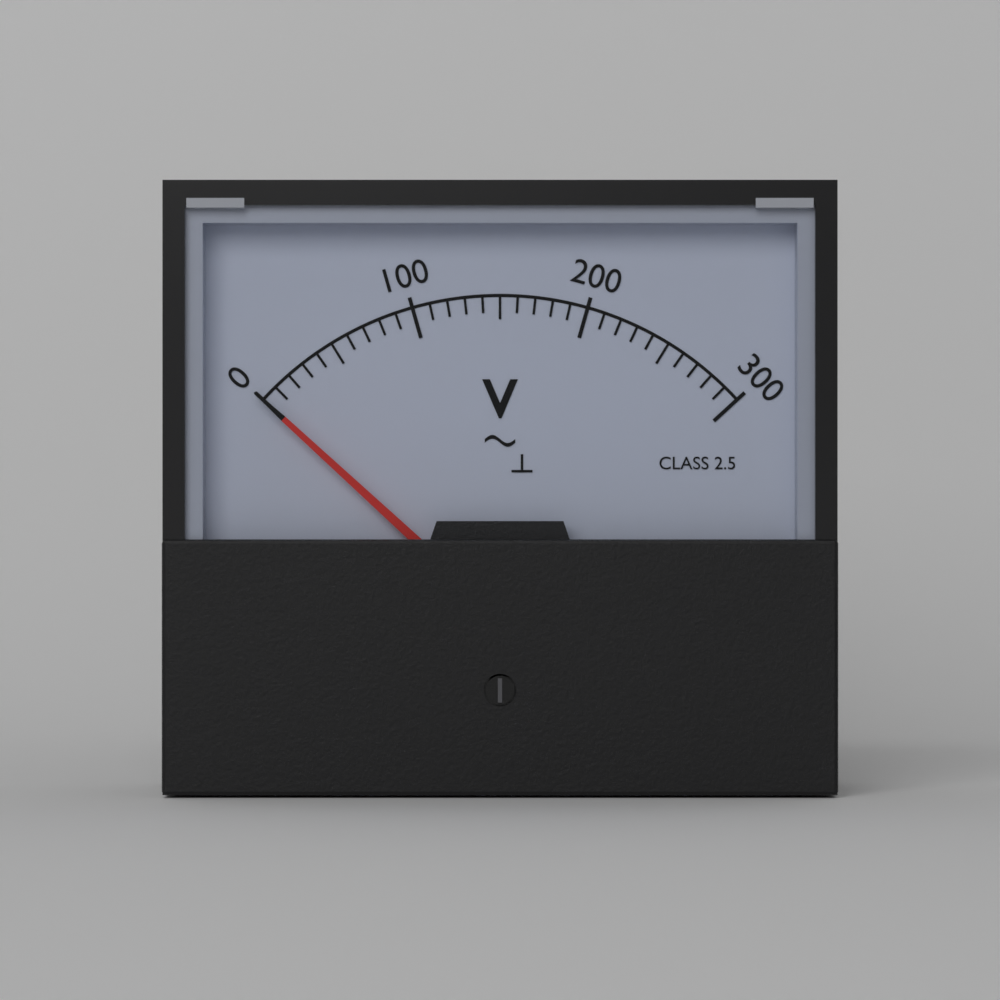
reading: 0 V
